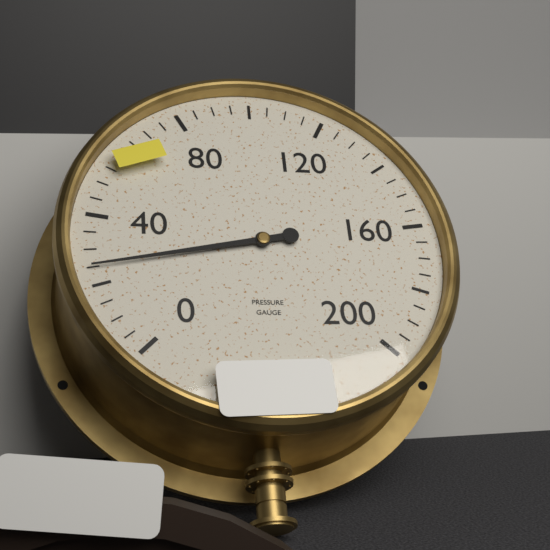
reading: 25 (no unit)
